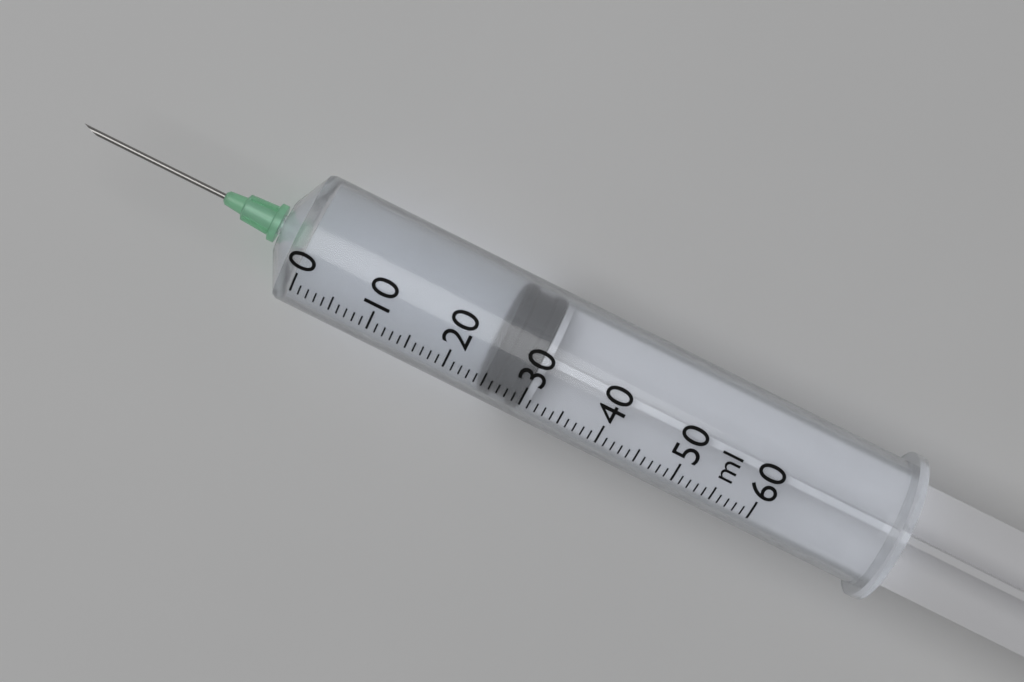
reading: 25 ml
